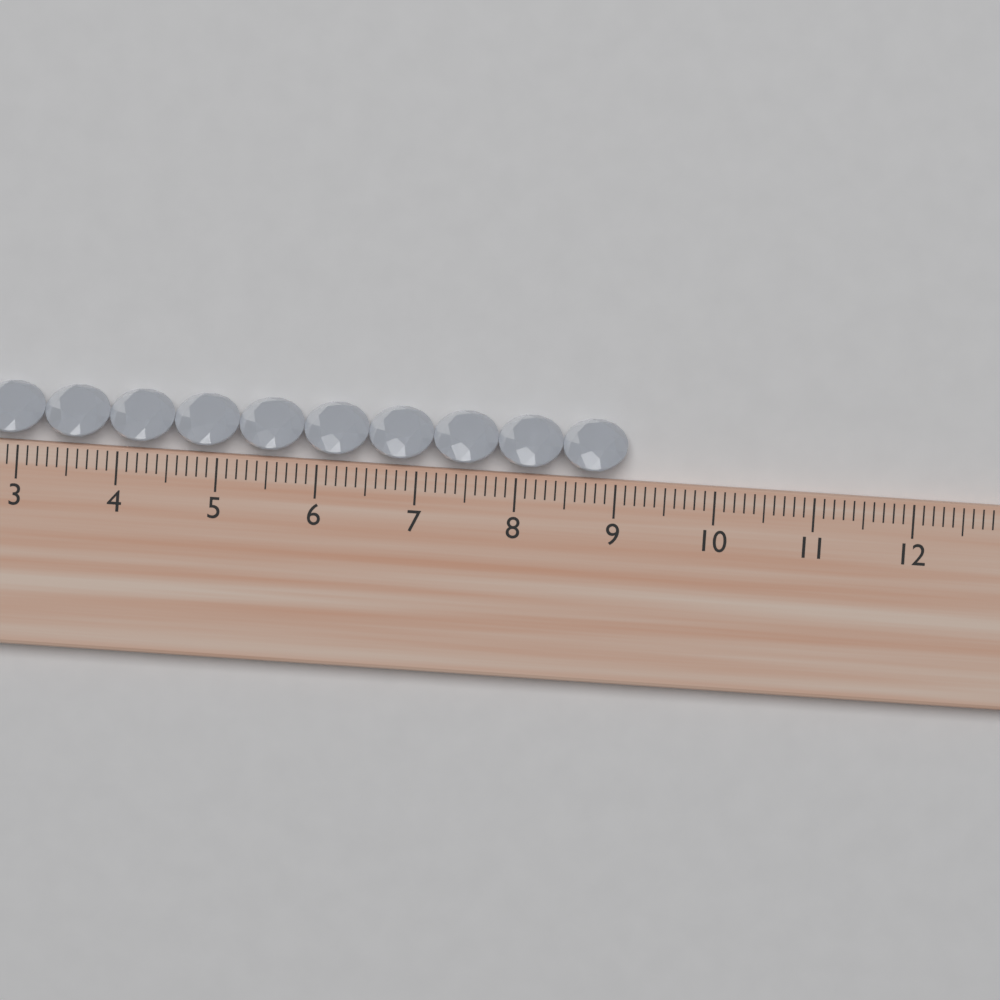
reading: 9.1 cm
